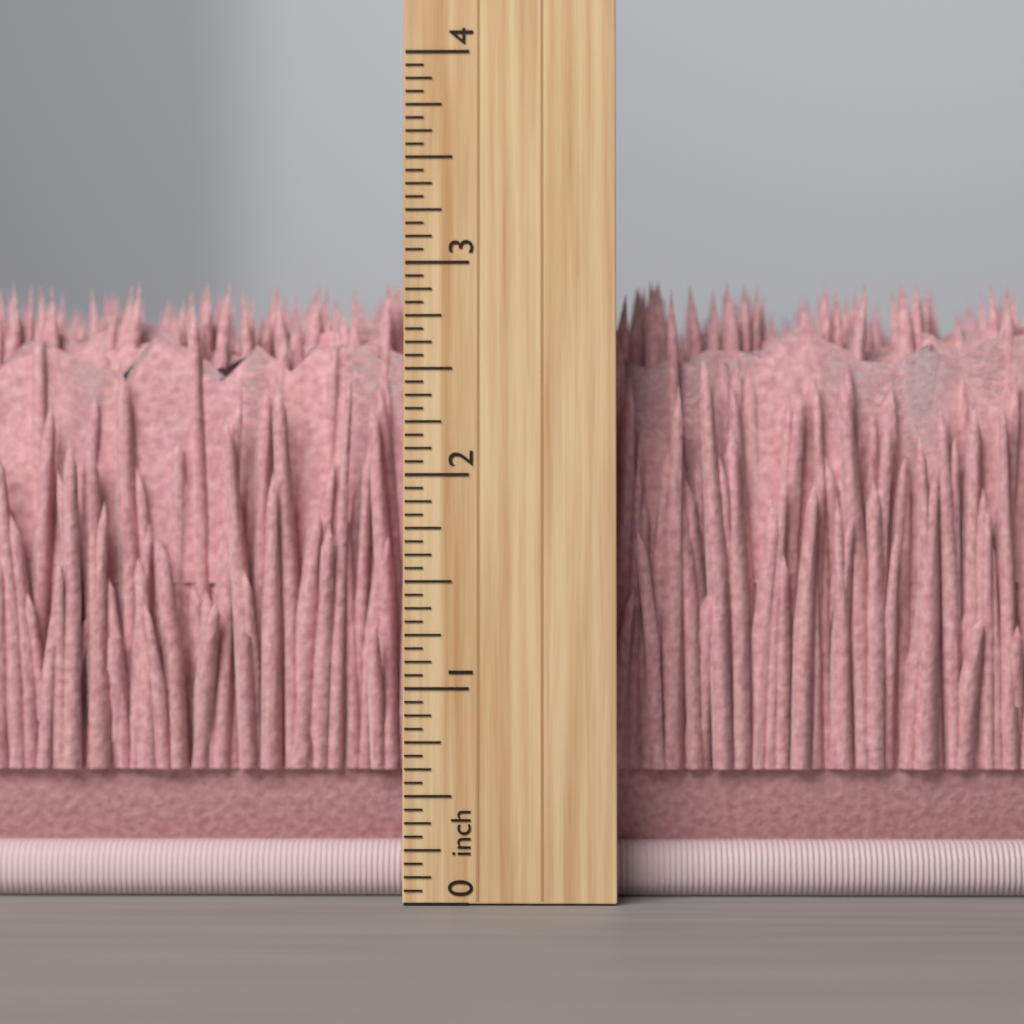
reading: 3.0000 inch
